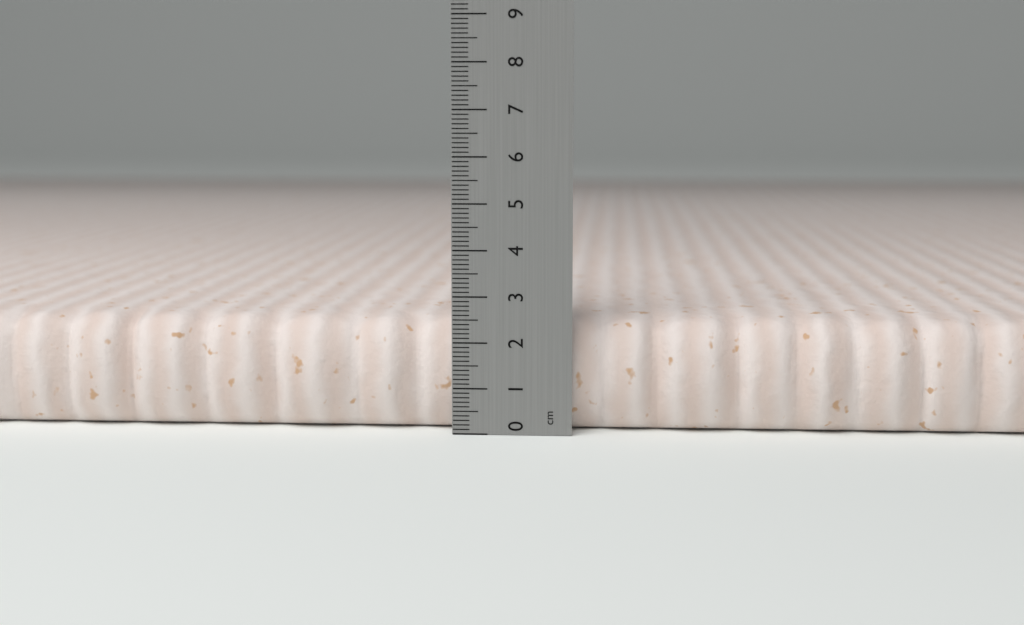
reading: 2.5 cm
